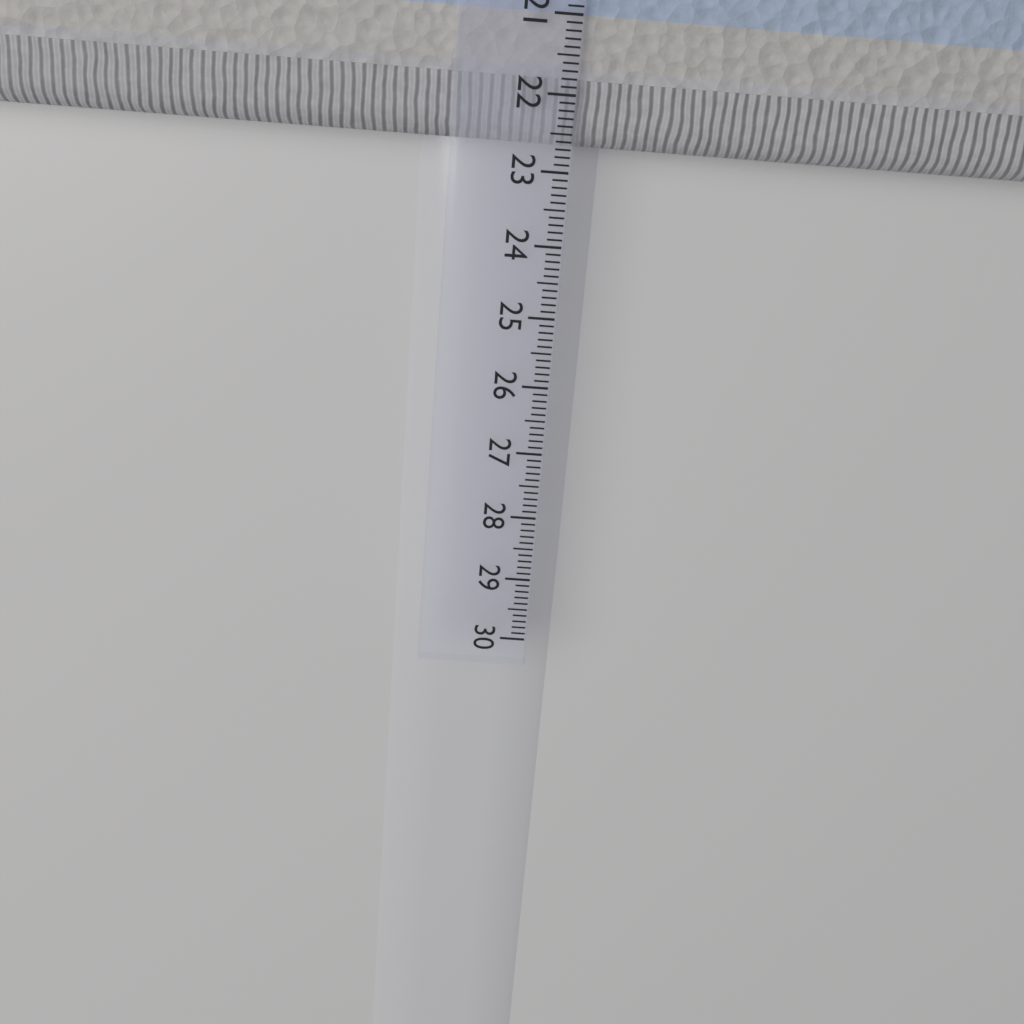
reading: 22.8 cm
